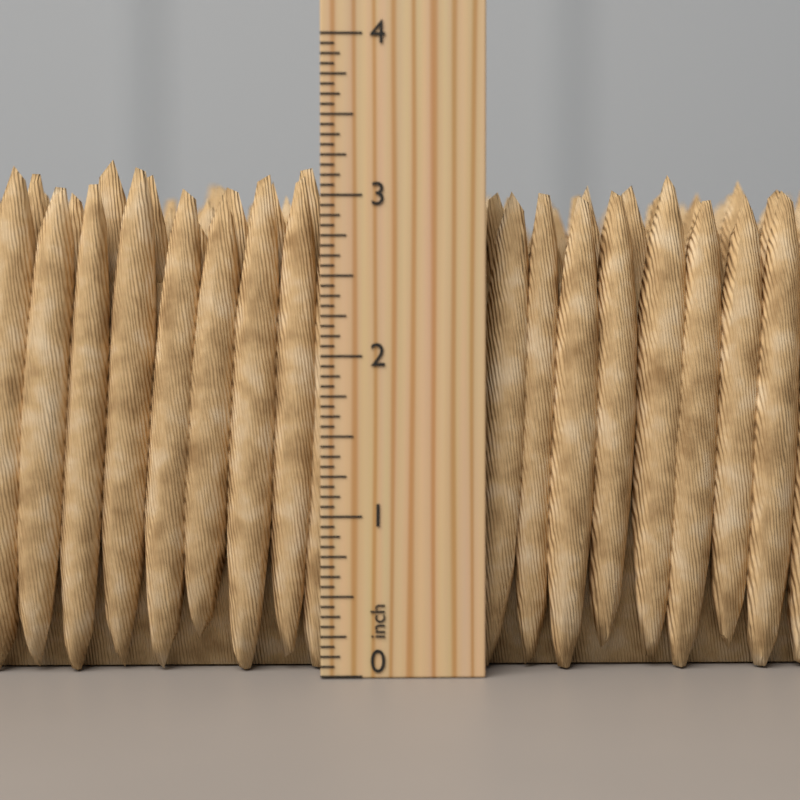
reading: 3.3125 inch
